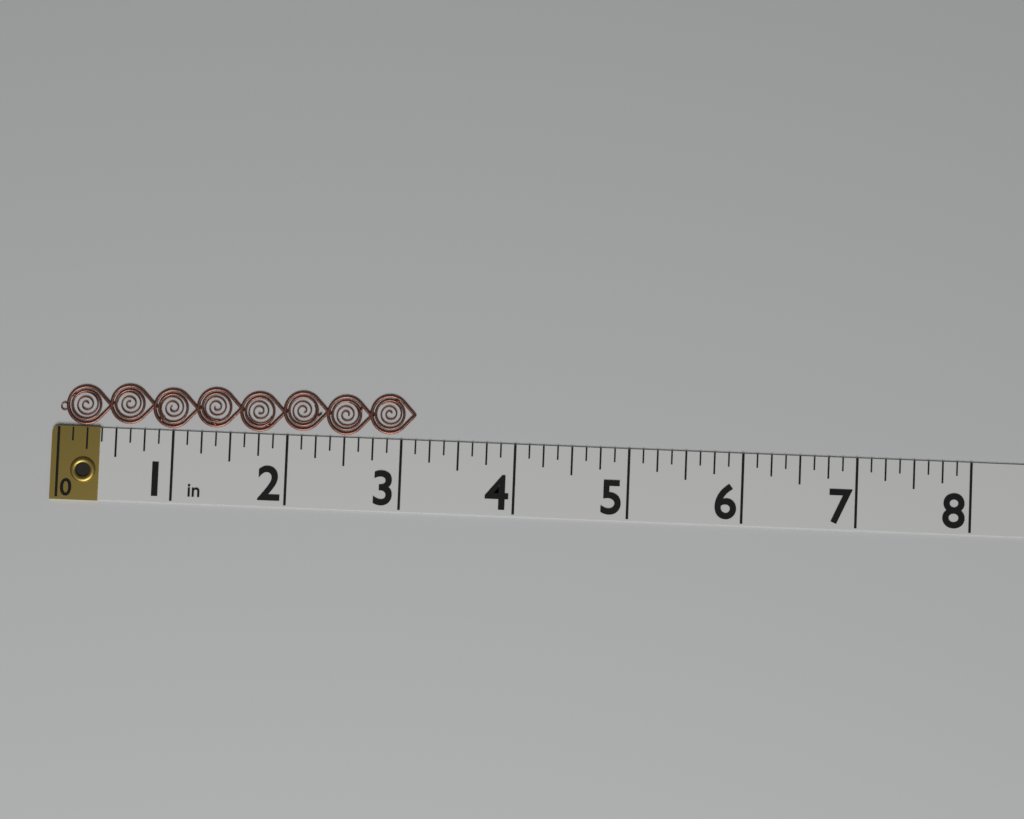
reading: 3.125 in
